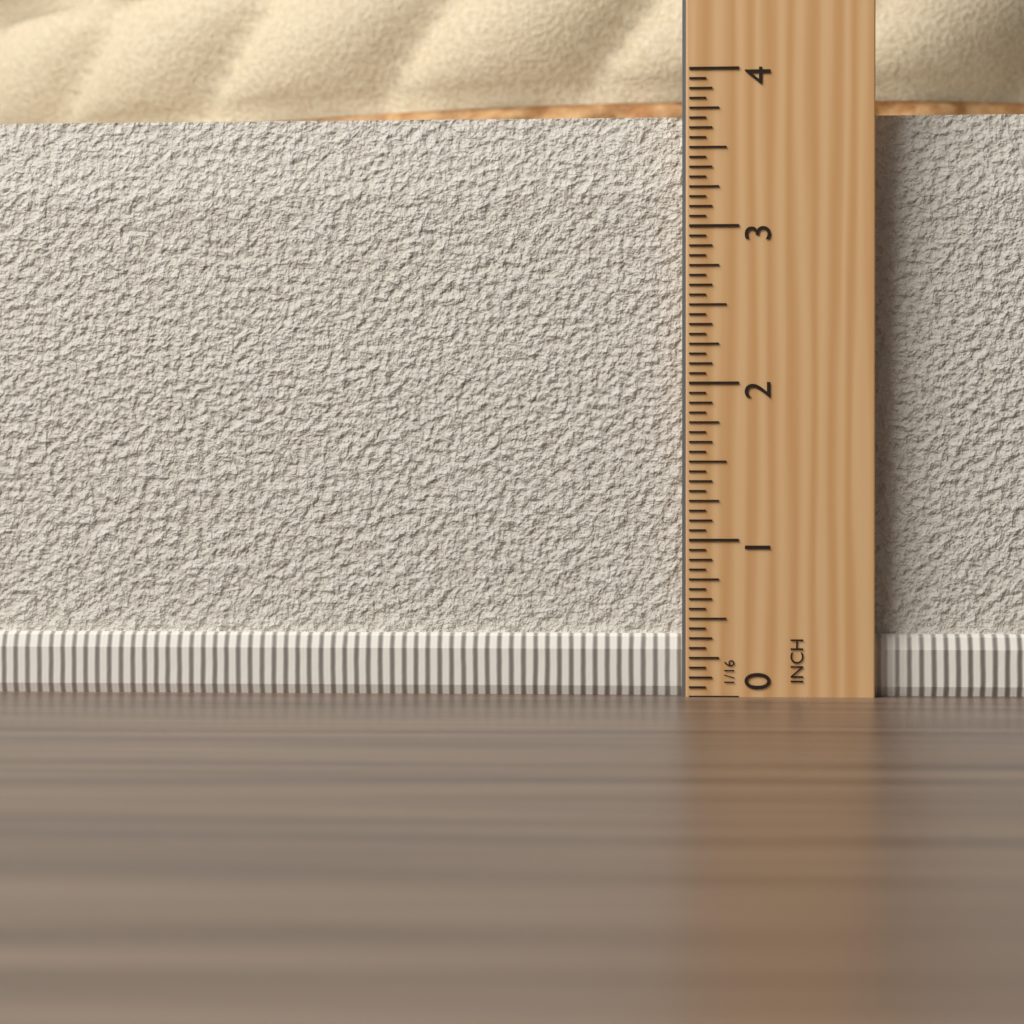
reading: 3.7500 in
